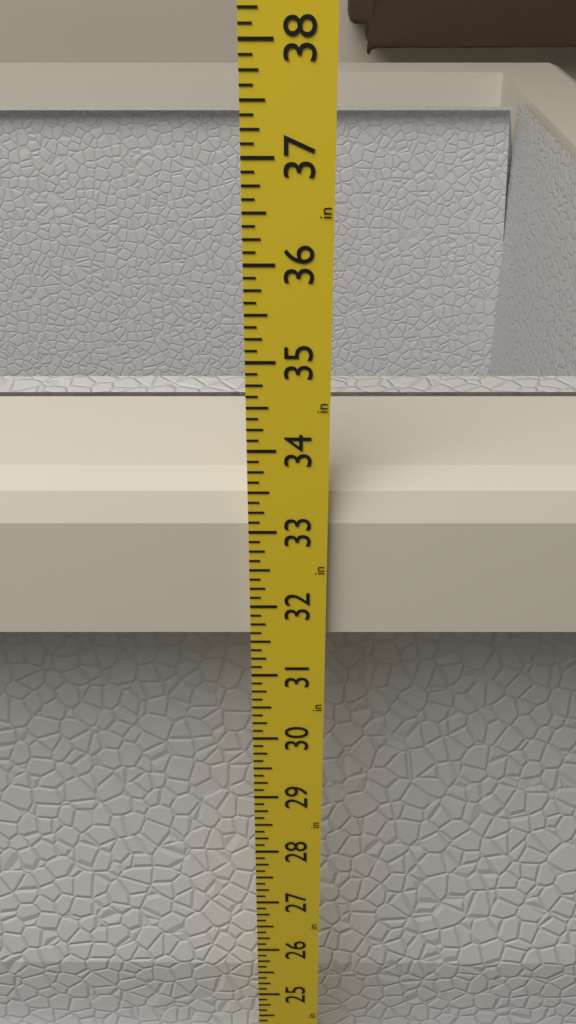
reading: 33.500 in
